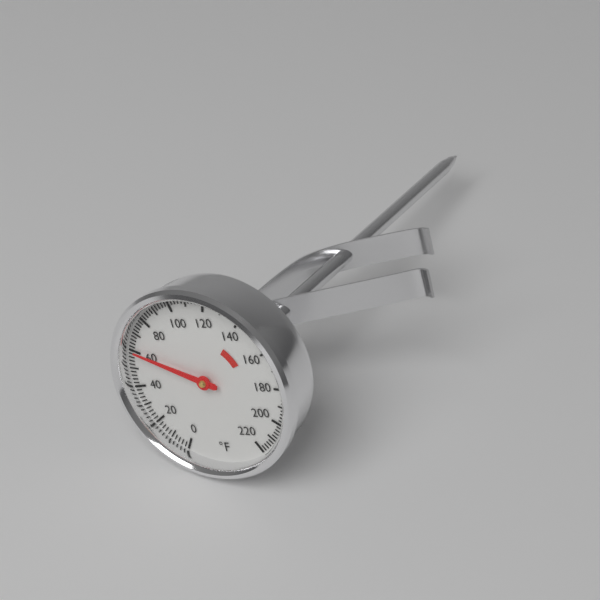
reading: 60 °F
